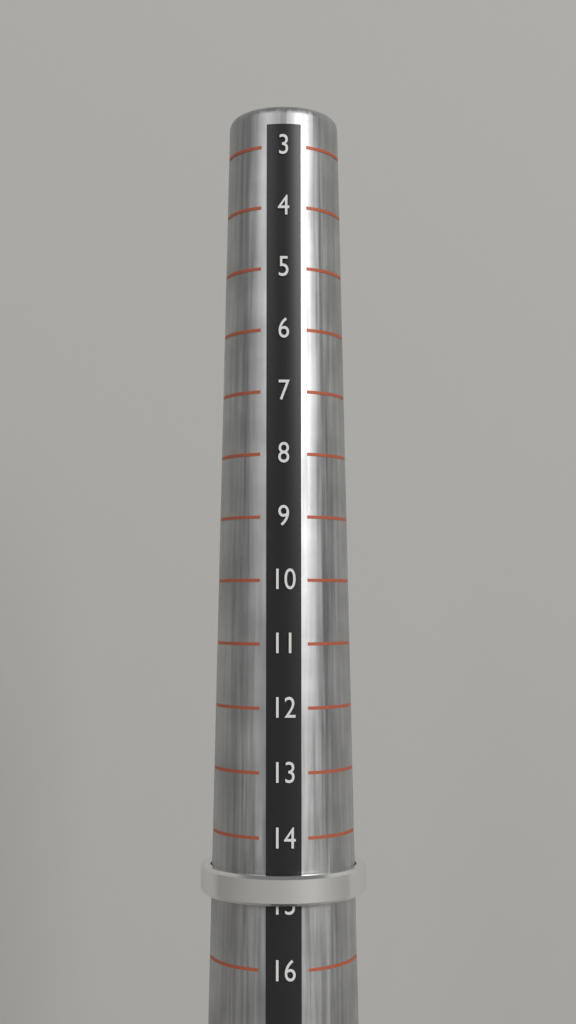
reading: 15 (no unit)
